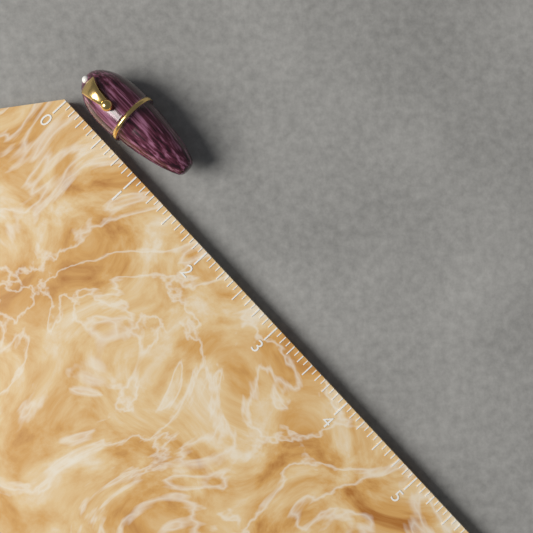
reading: 1.3125 (no unit)
